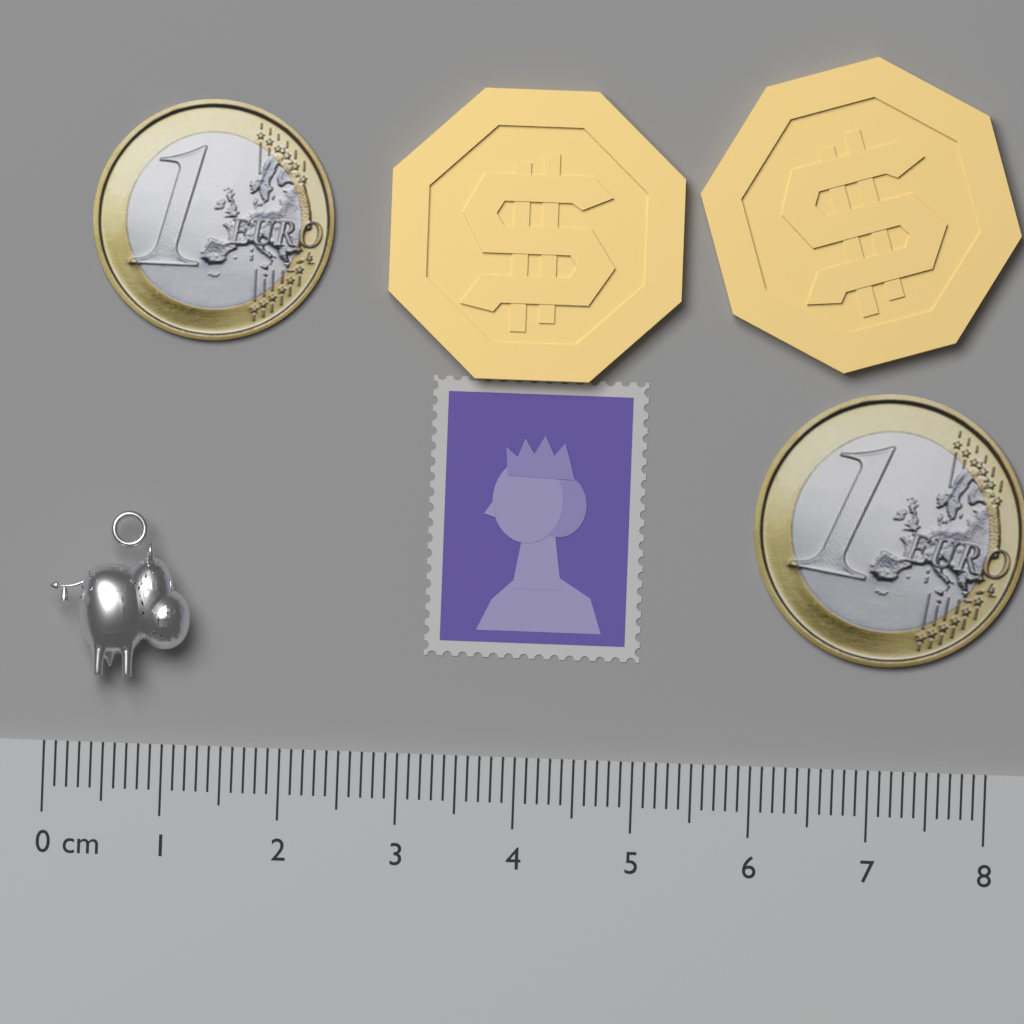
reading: 1.2 cm
